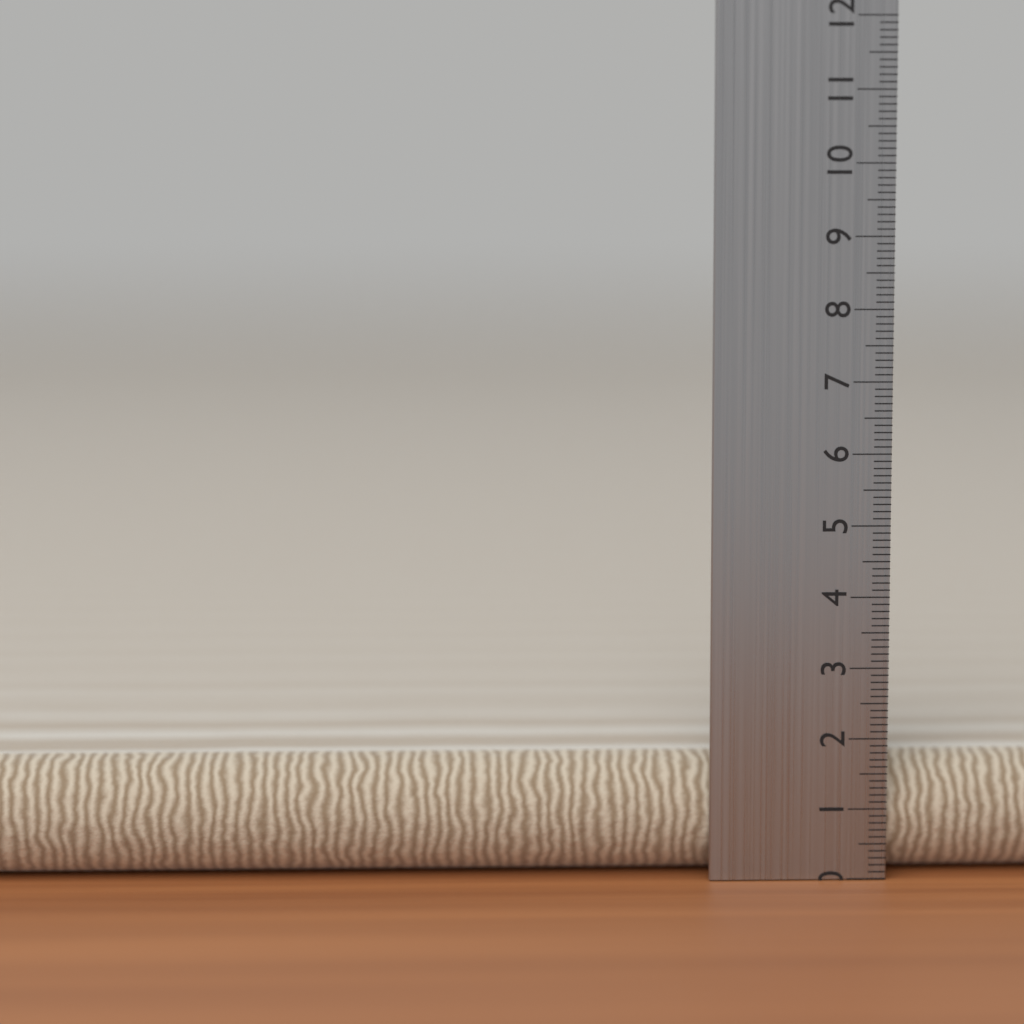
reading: 1.7 cm
